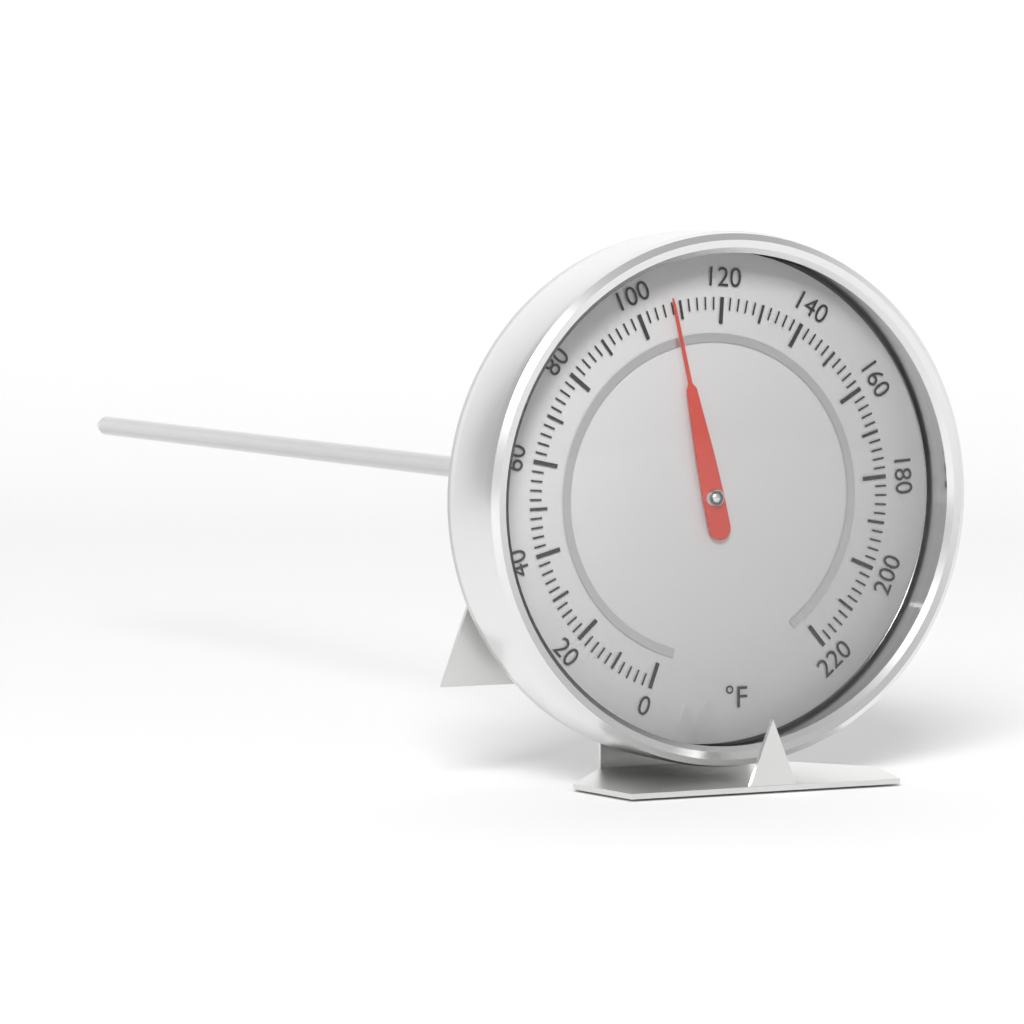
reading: 108 °F
